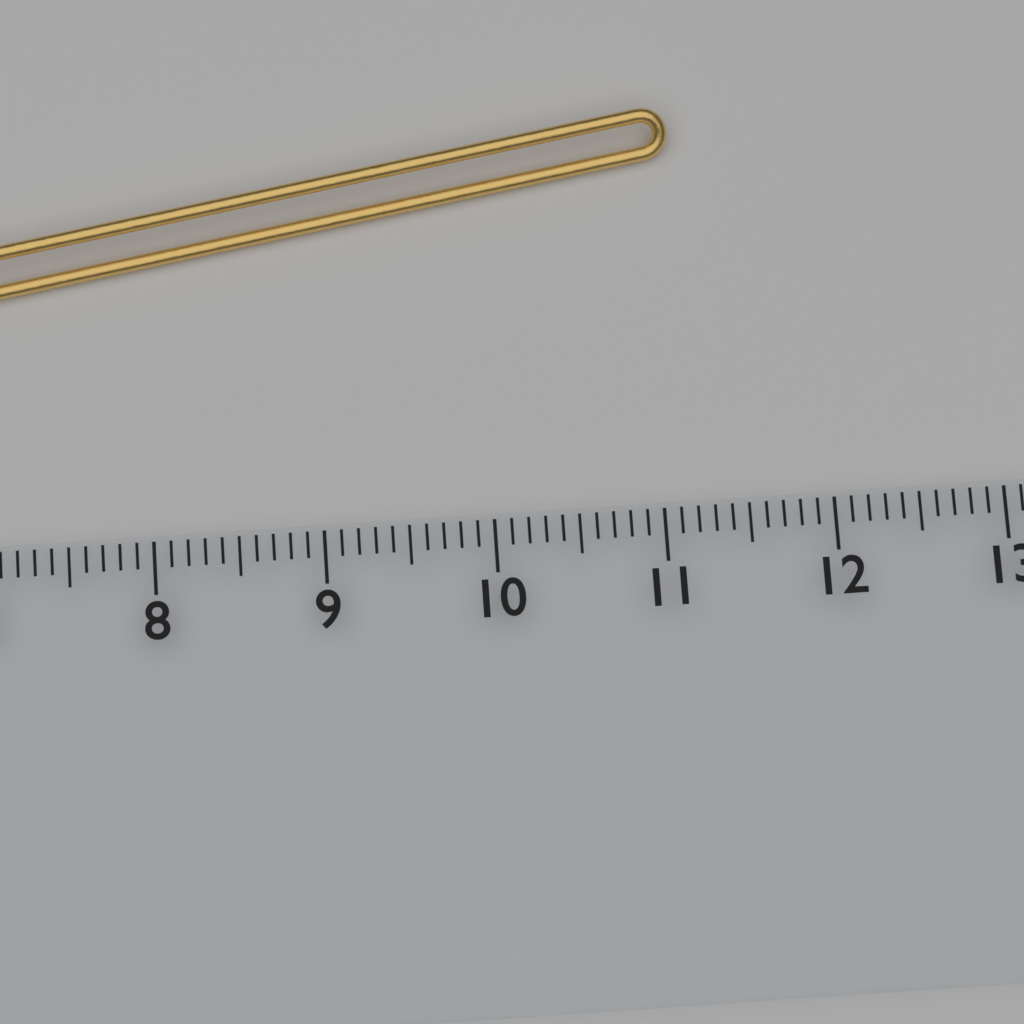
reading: 11.2 cm
